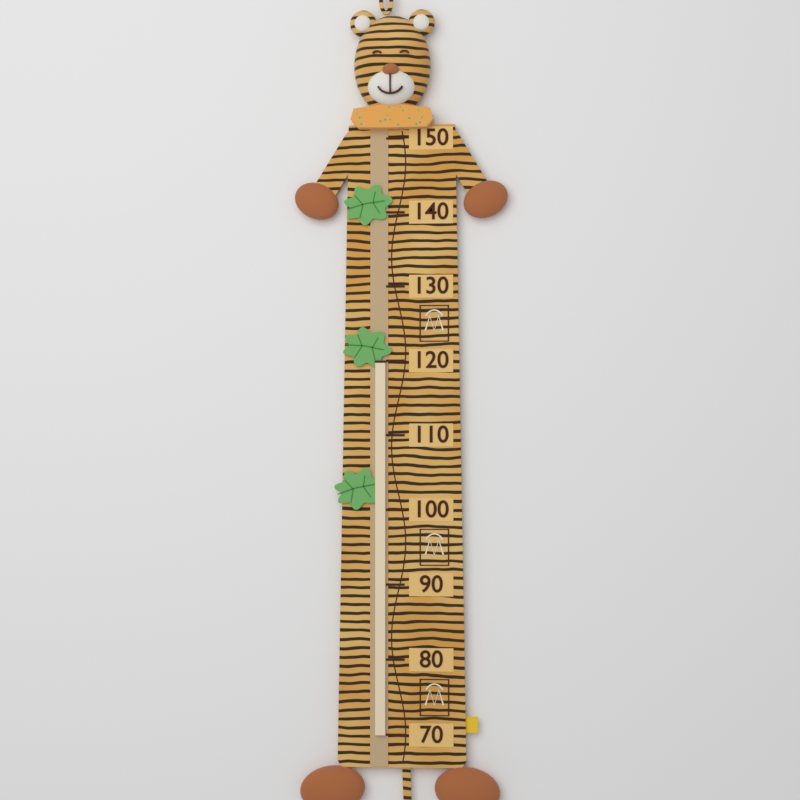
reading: 120 (no unit)
